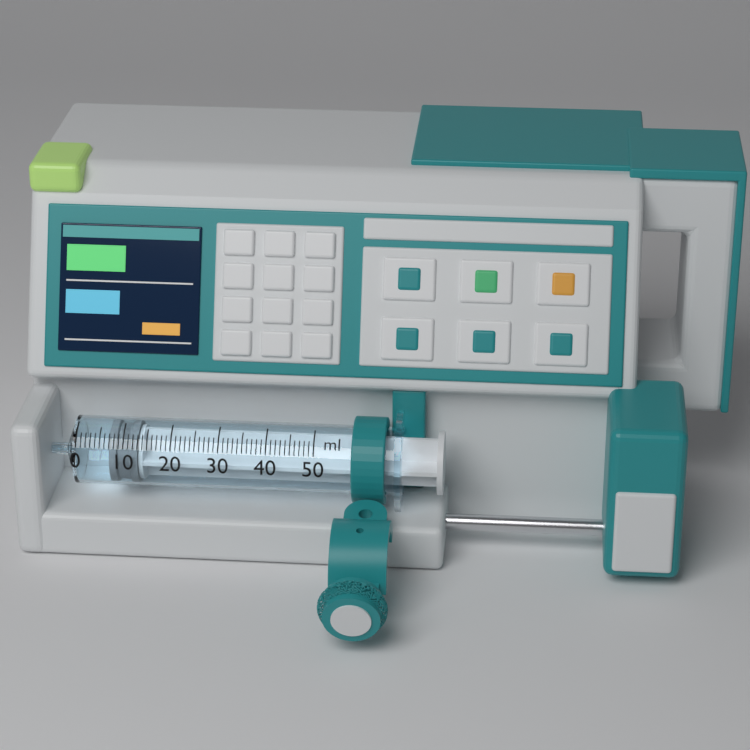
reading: 7 ml
